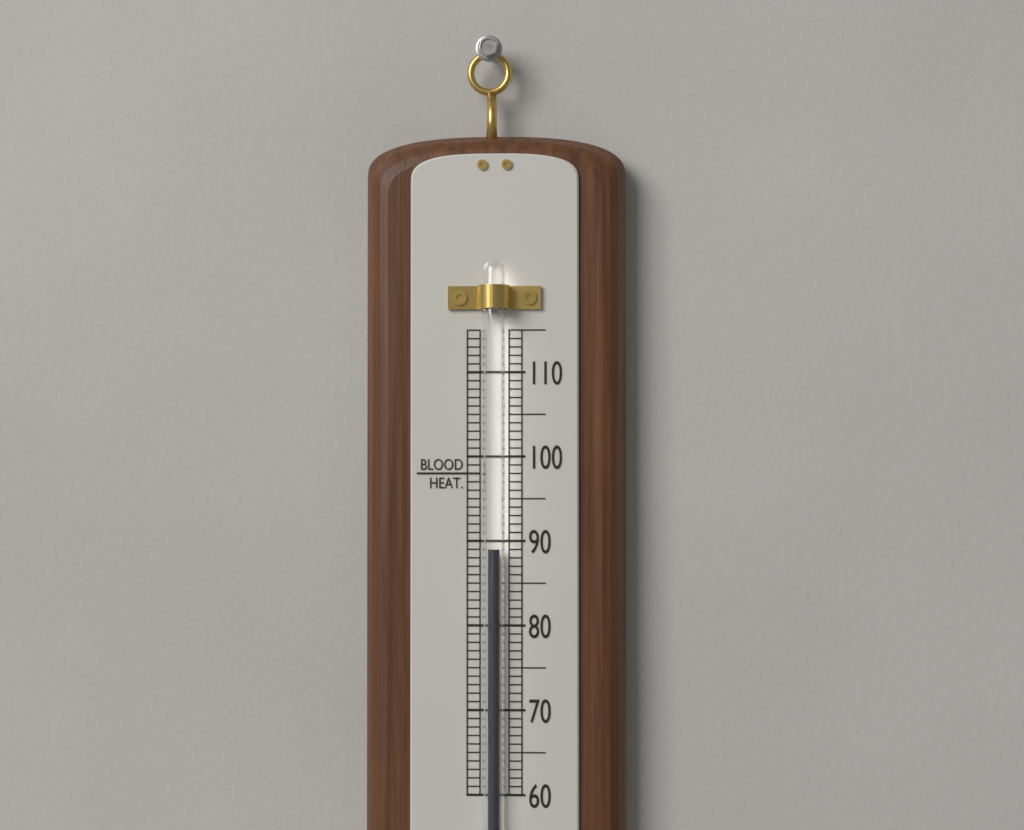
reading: 89 (no unit)
